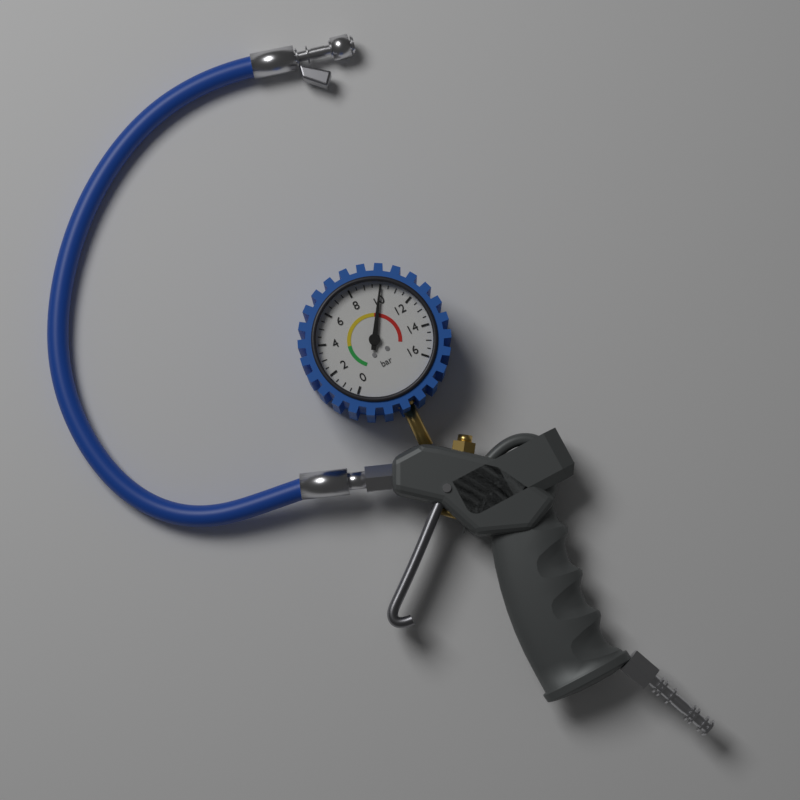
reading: 10.0 bar
